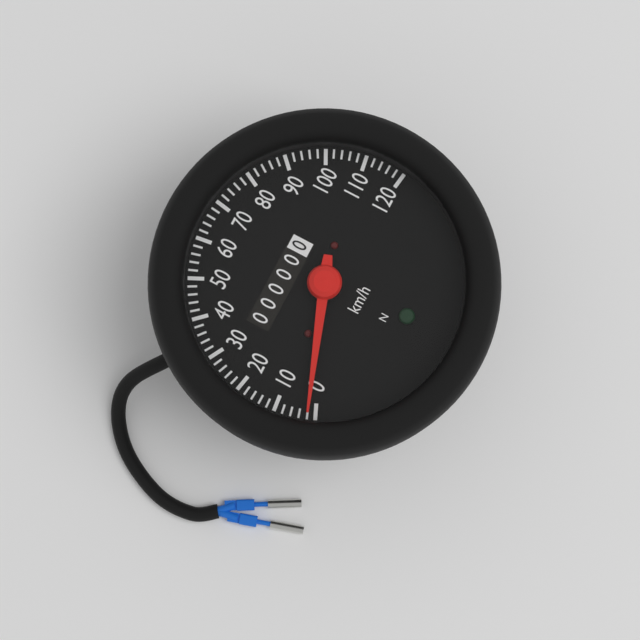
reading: 2 km/h
